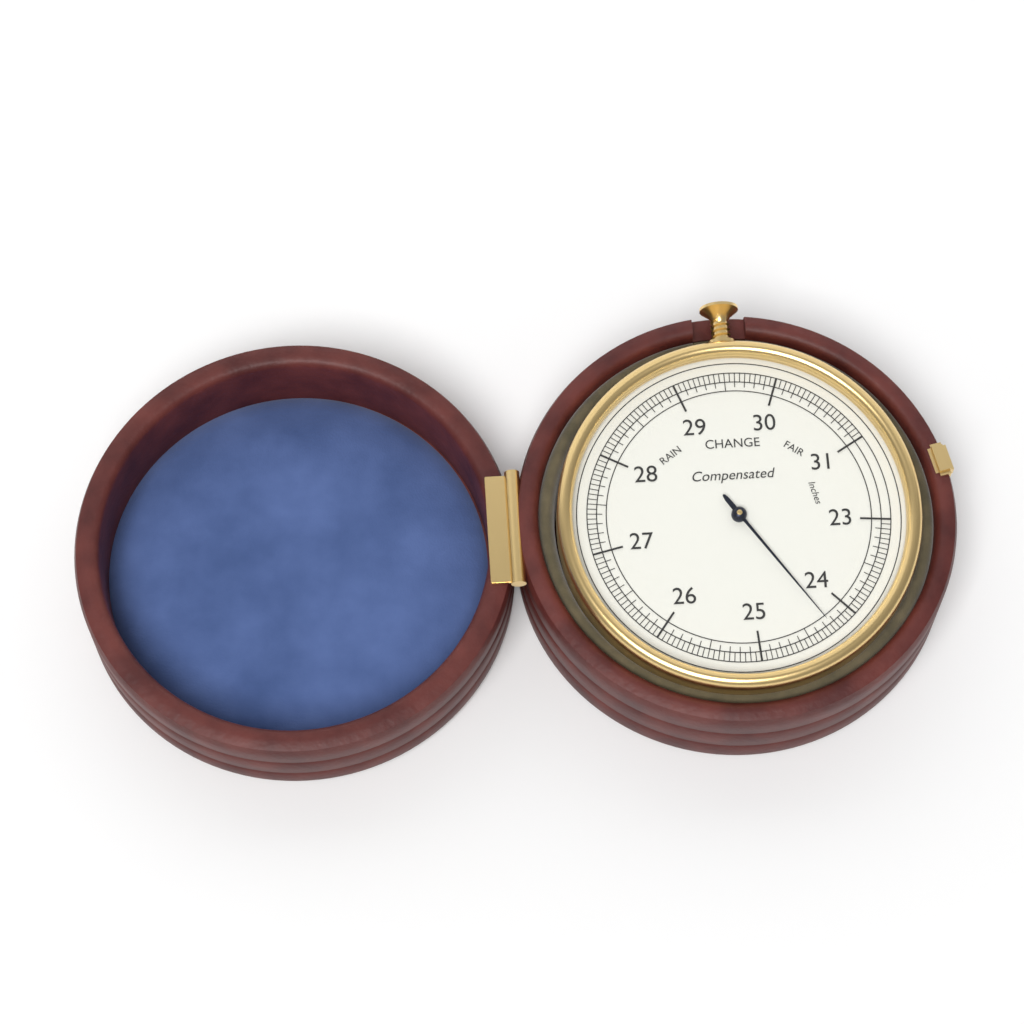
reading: 24.25 inches
